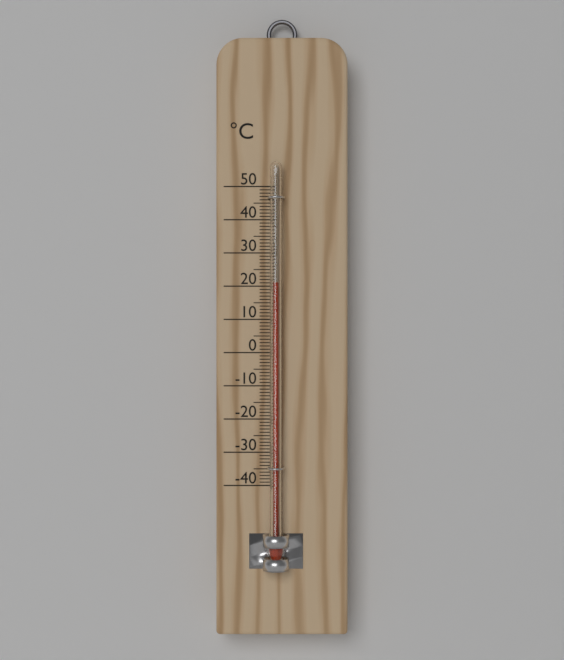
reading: 21 °C
